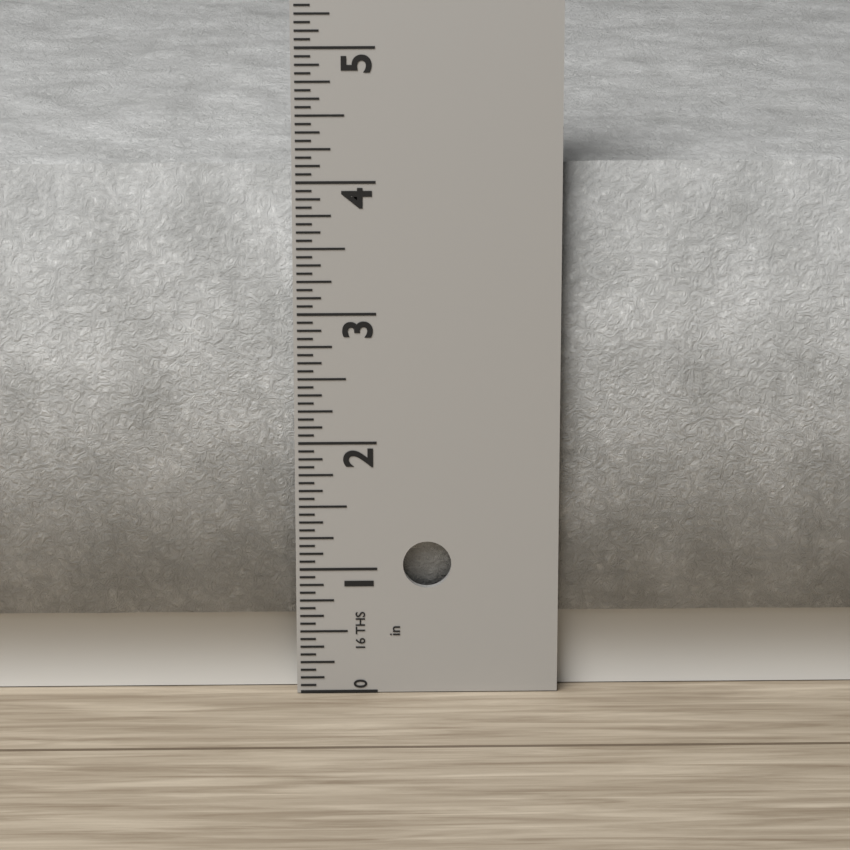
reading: 4.1250 in
